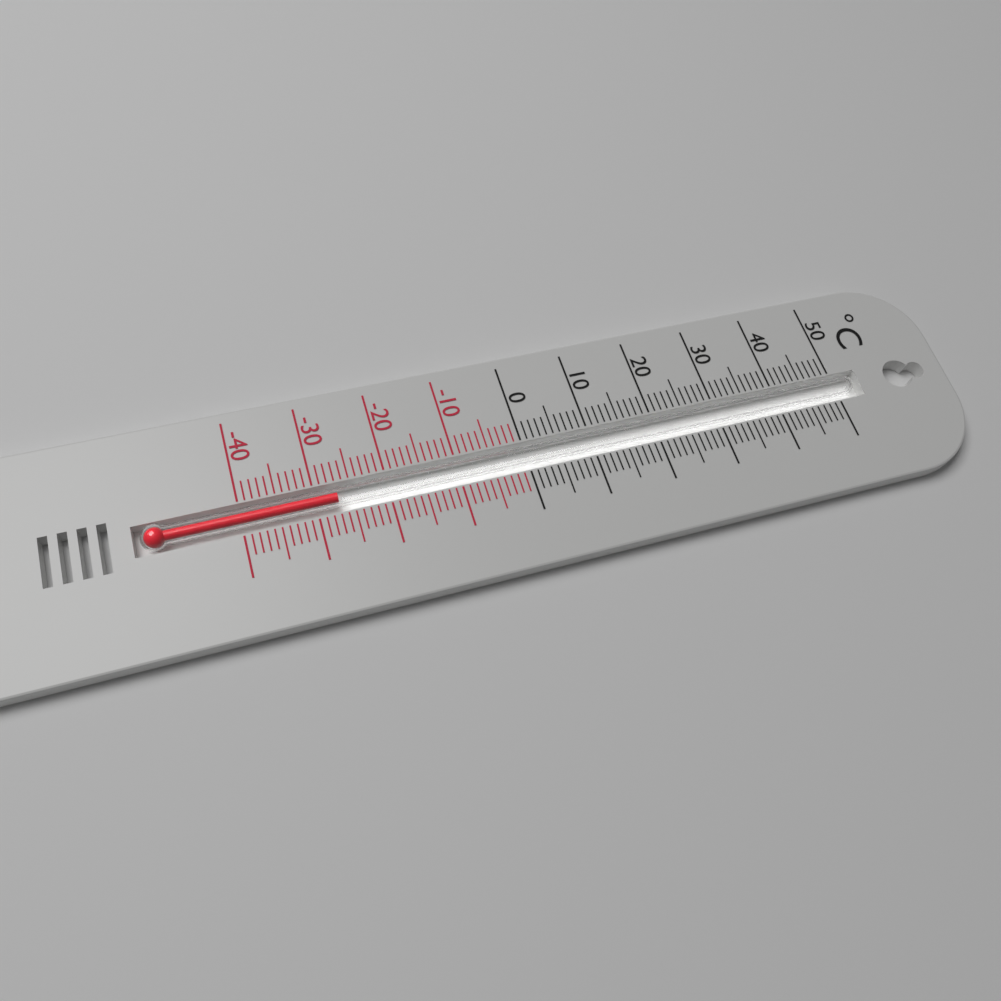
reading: -27 °C
